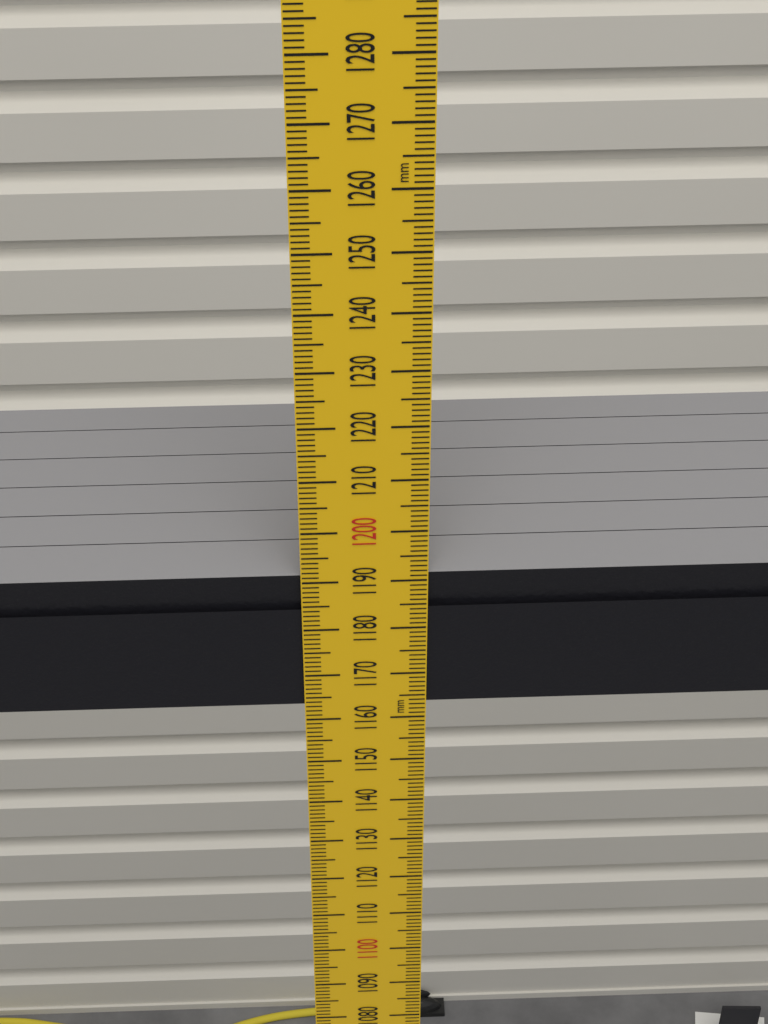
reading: 1191 mm
